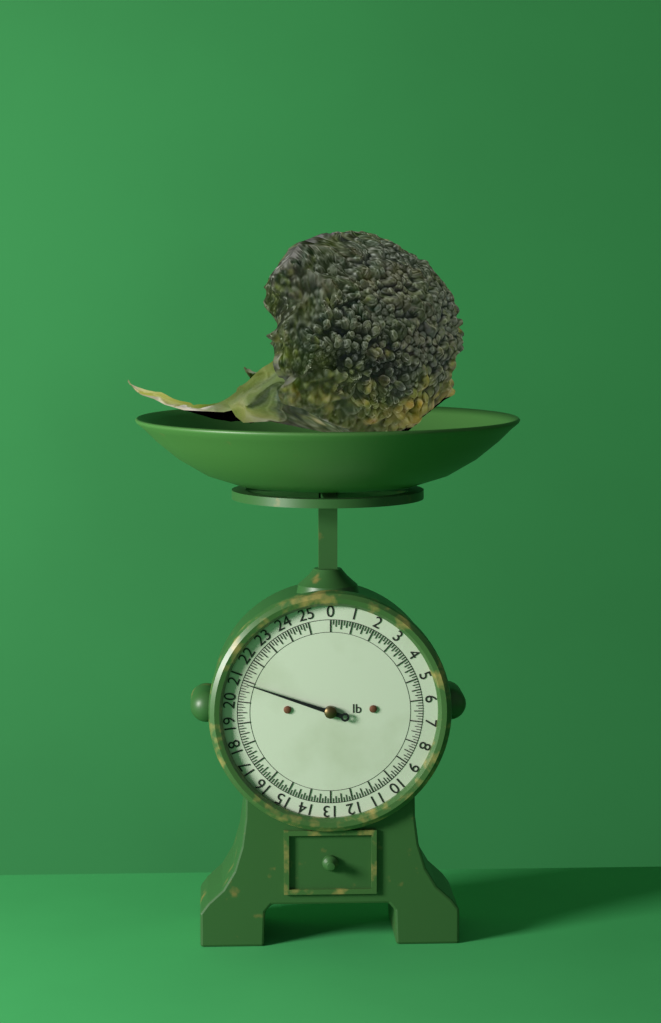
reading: 20.875 lb
